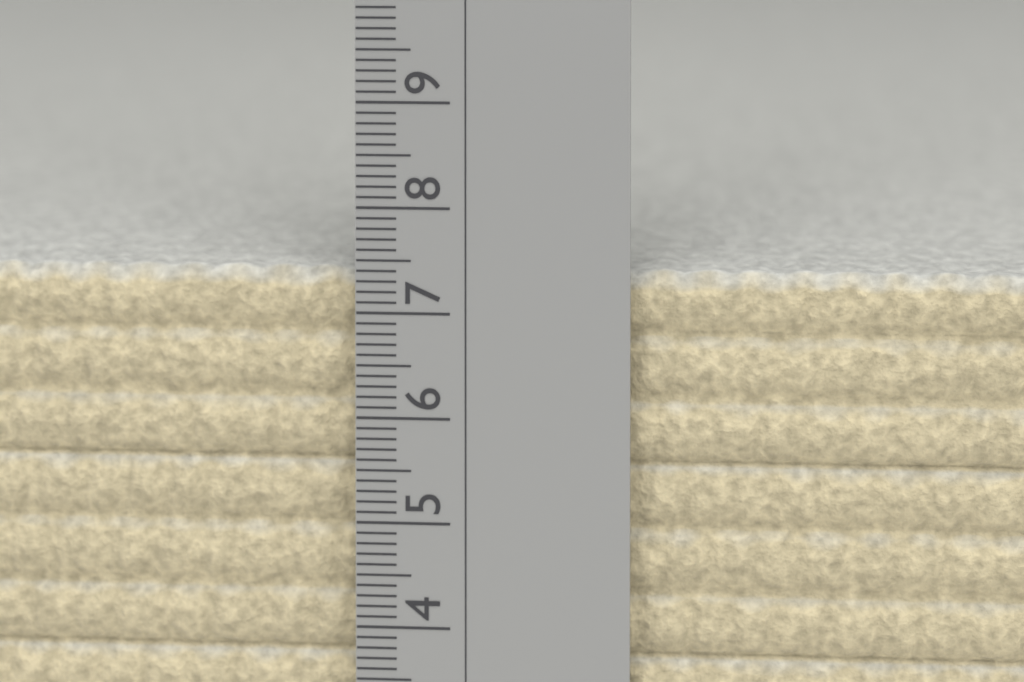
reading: 7.4 cm
